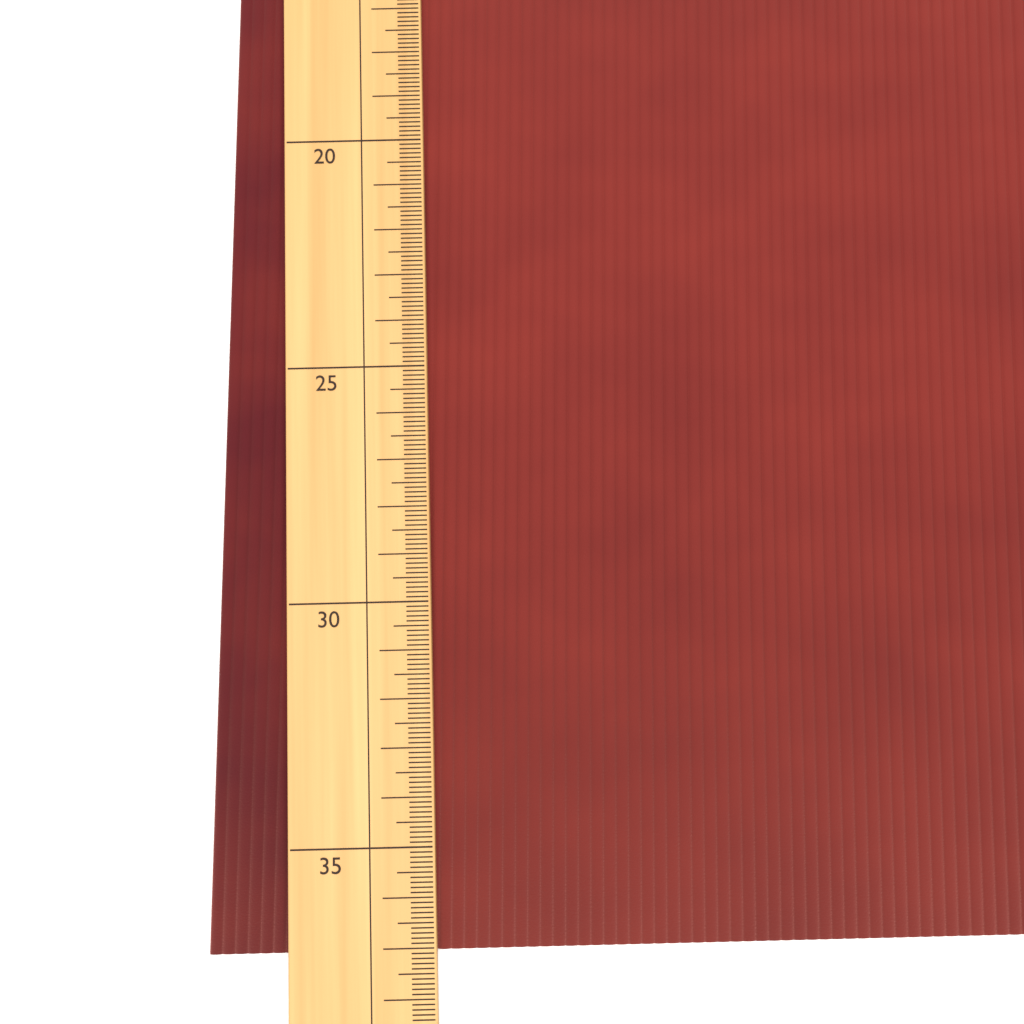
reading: 37.1 (no unit)
